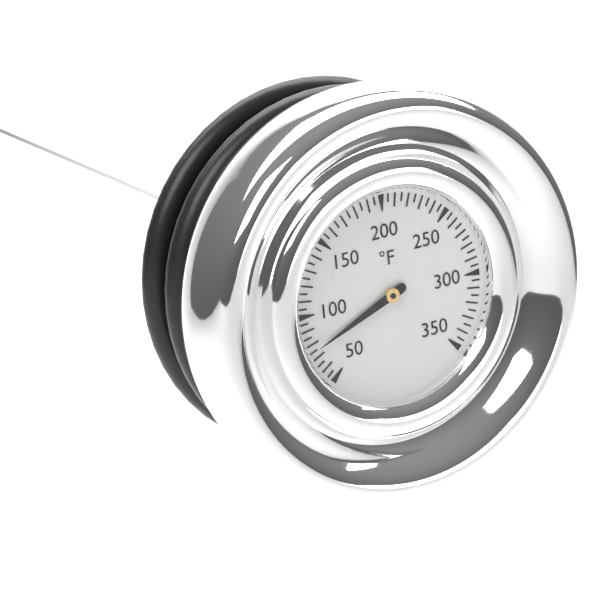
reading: 75 °F
